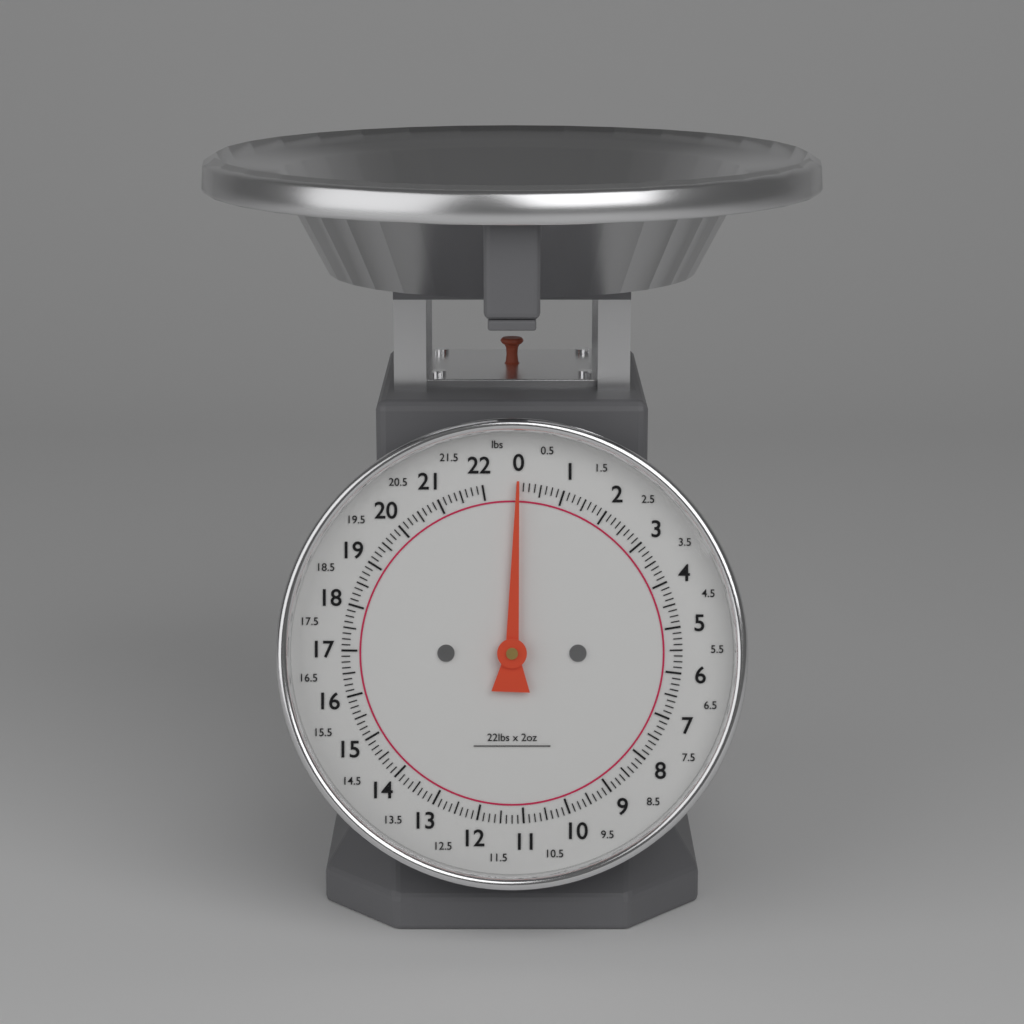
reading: 0.000 lbs
